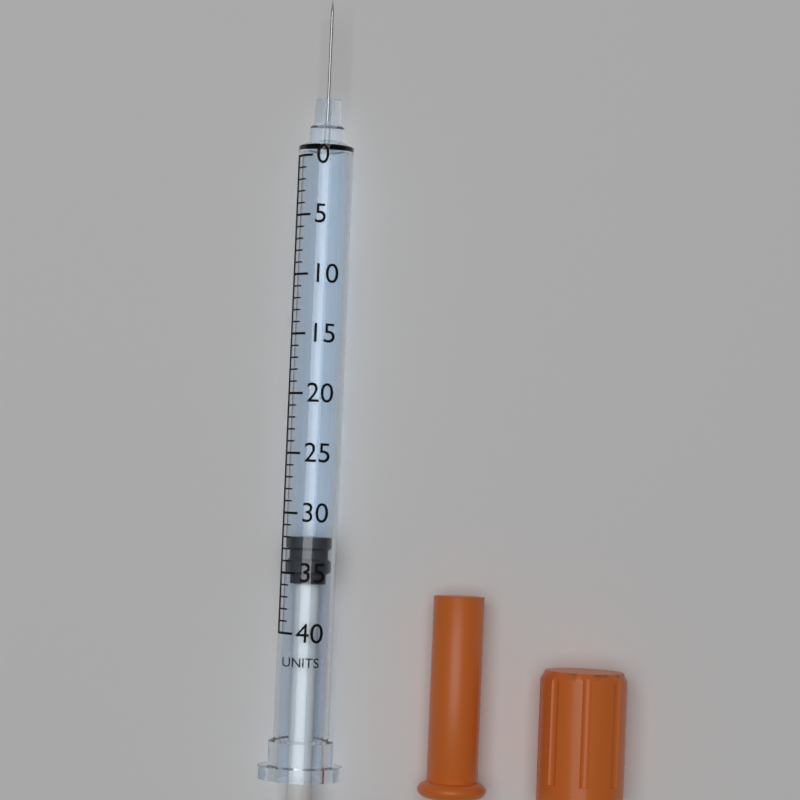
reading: 32 units
